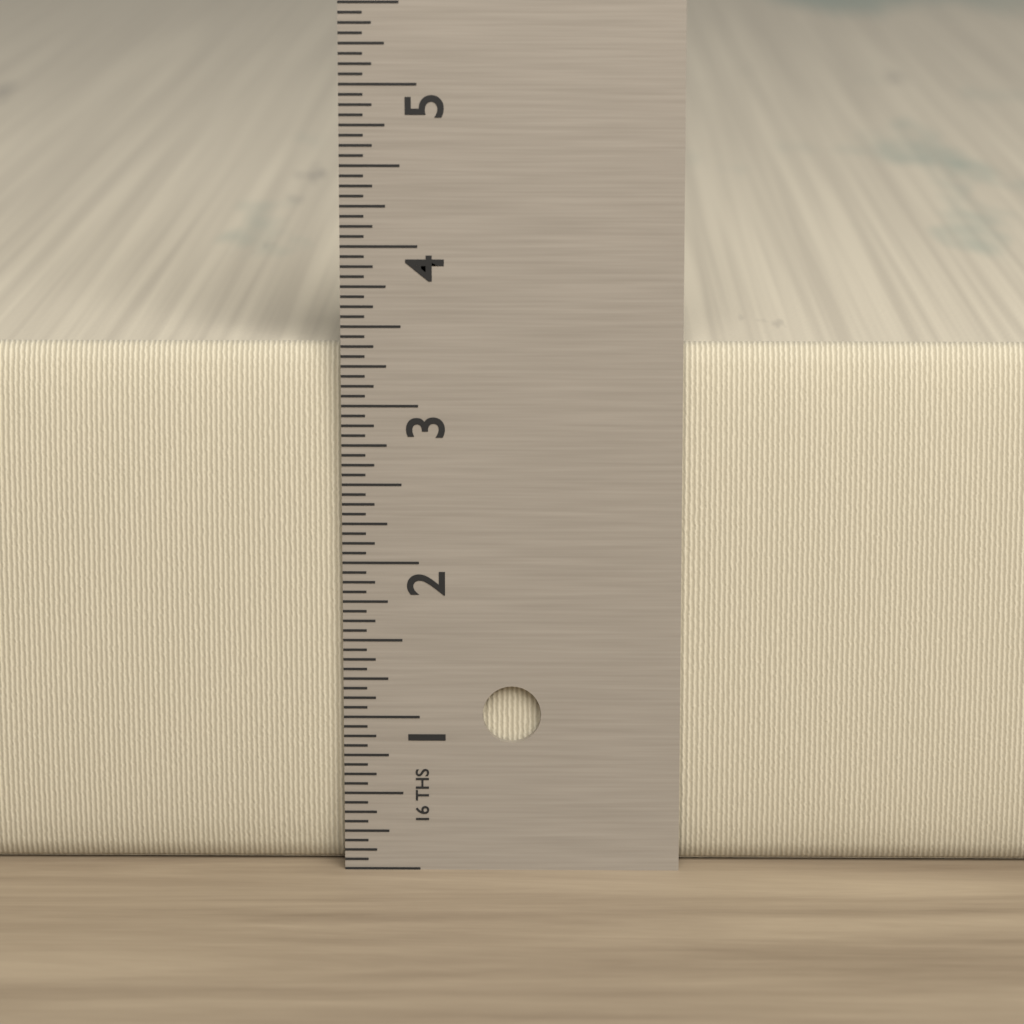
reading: 3.3750 in
